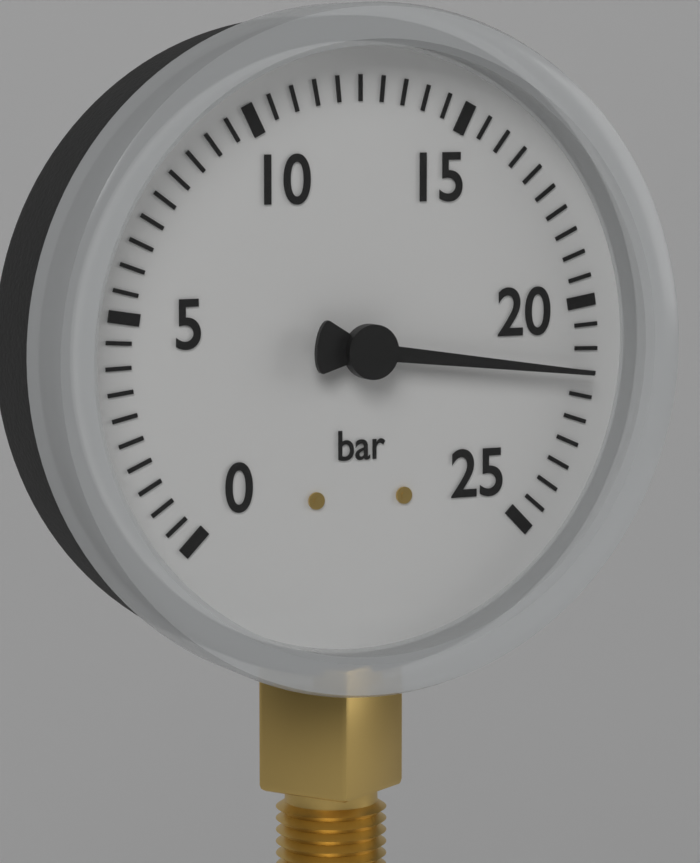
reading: 21.5 bar
